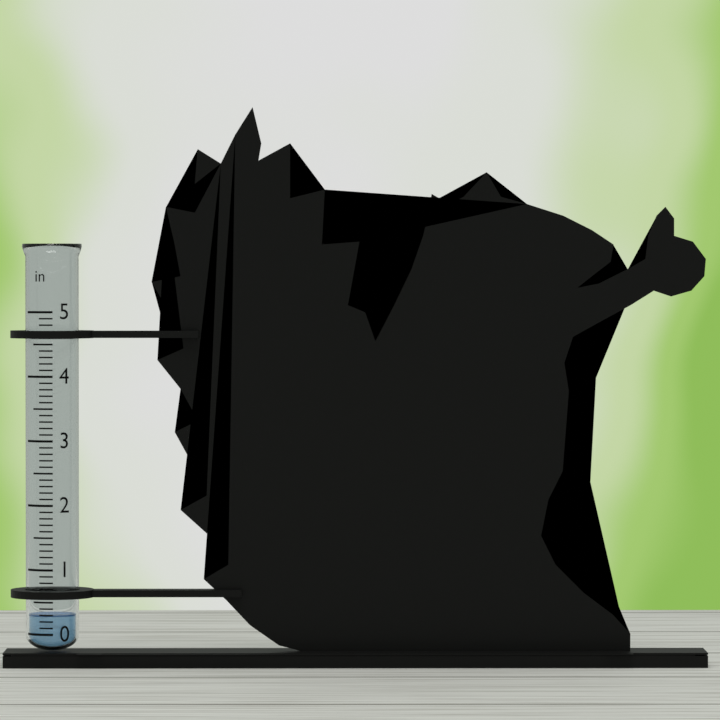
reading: 0.3 in
